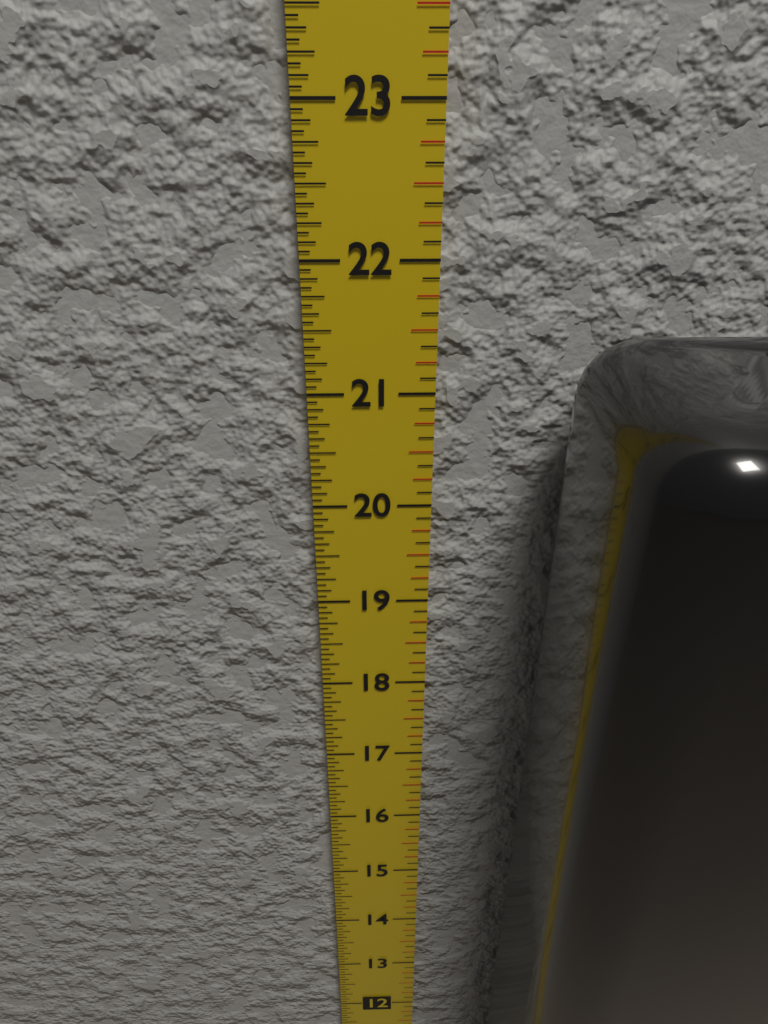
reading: 21.5625 in
